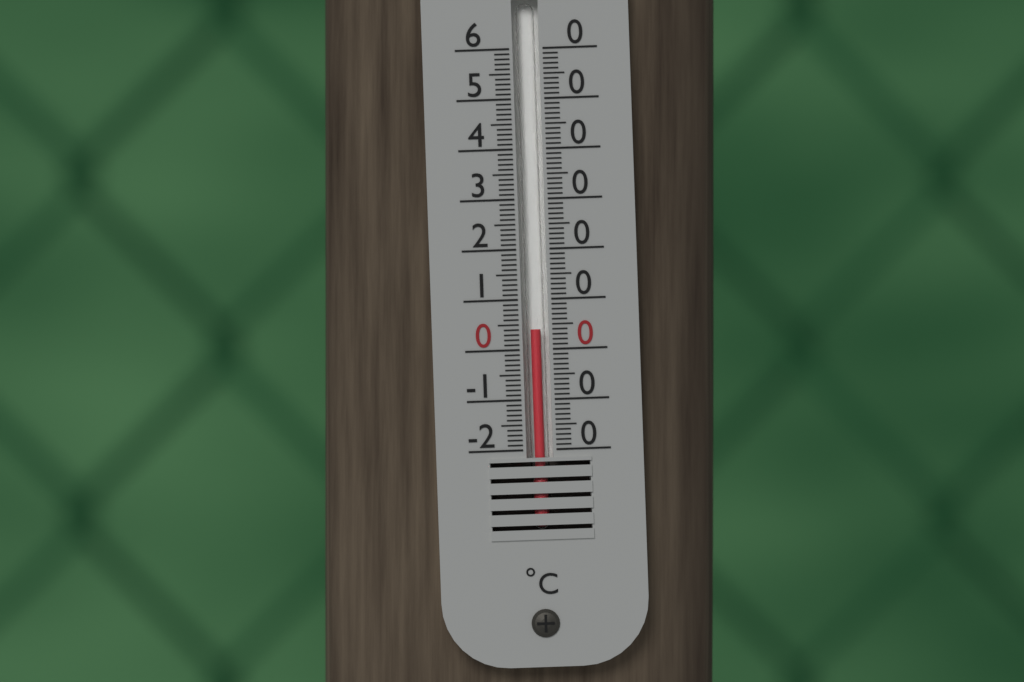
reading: 4 °C
